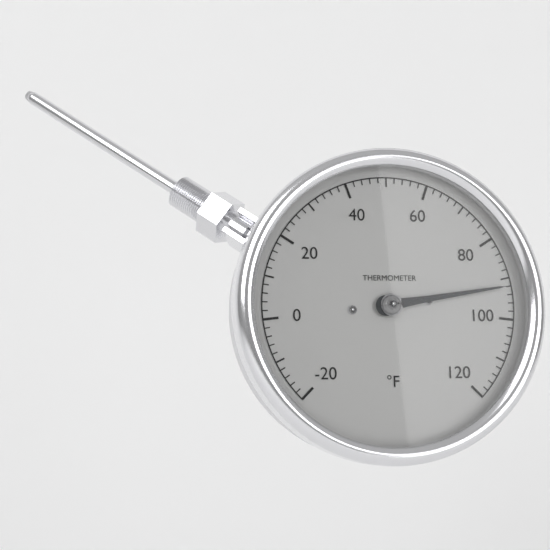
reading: 92 °F
